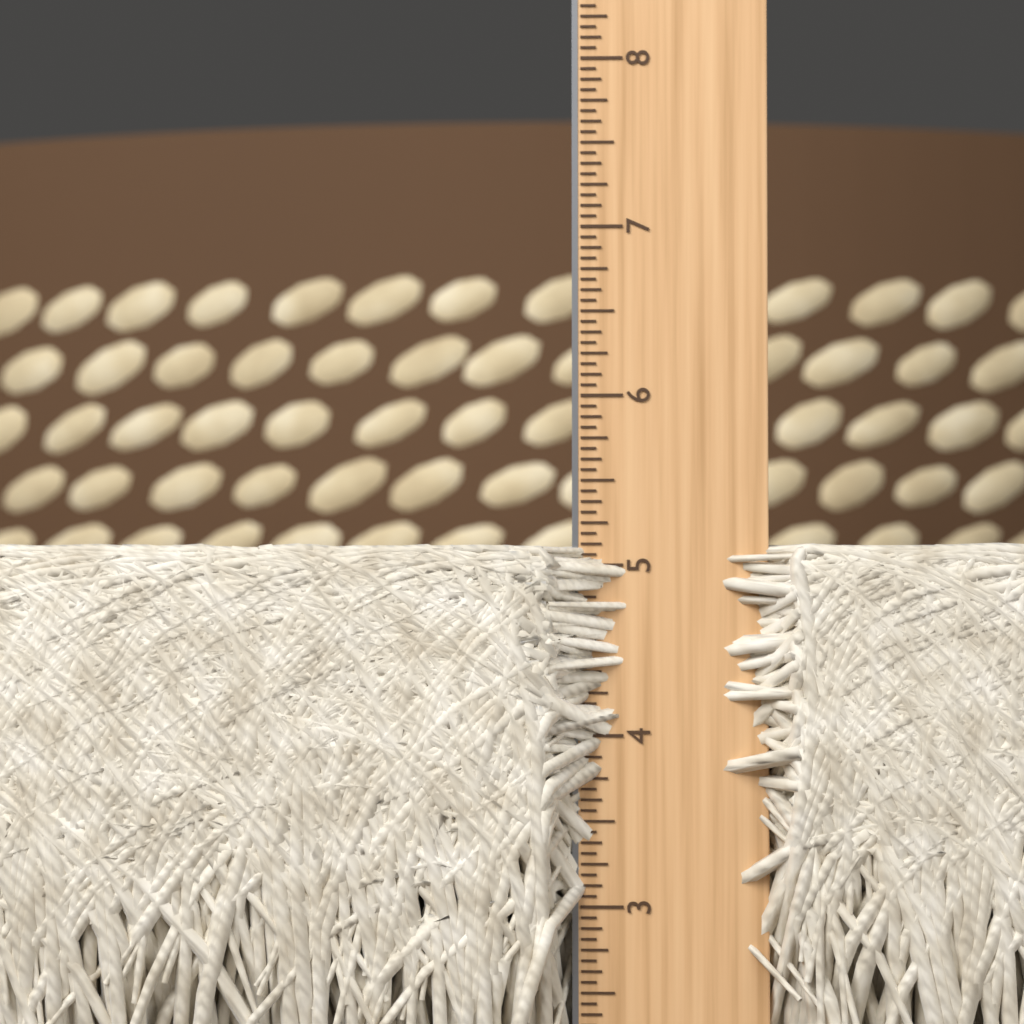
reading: 5.1250 in
